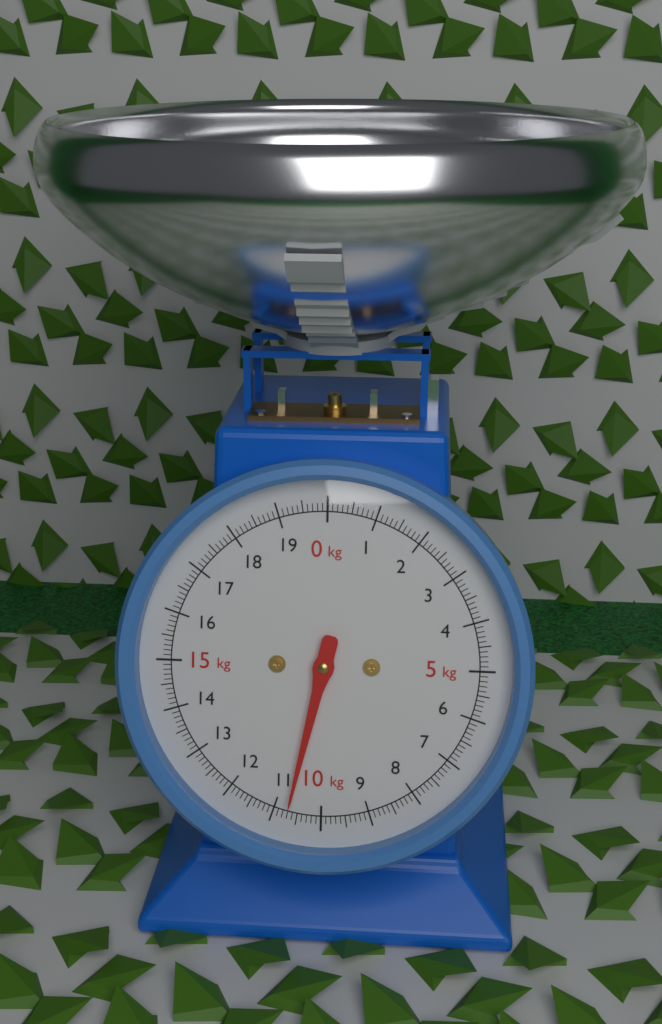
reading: 10.7 kg
